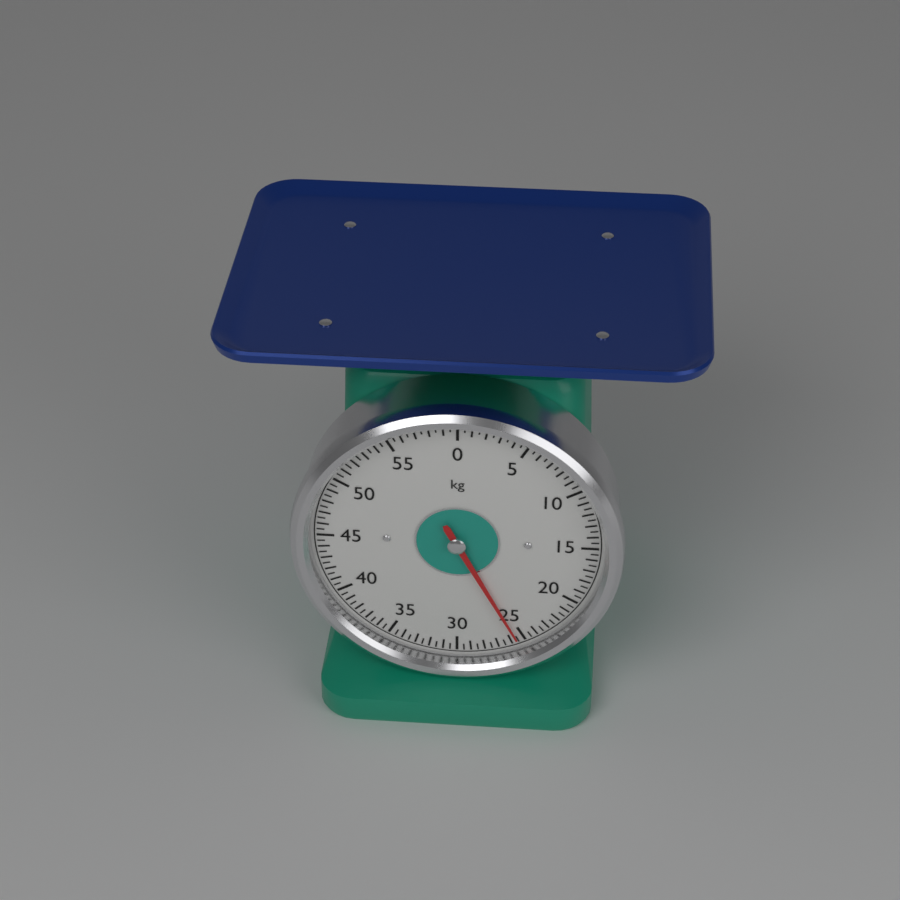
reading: 25.5 kg
